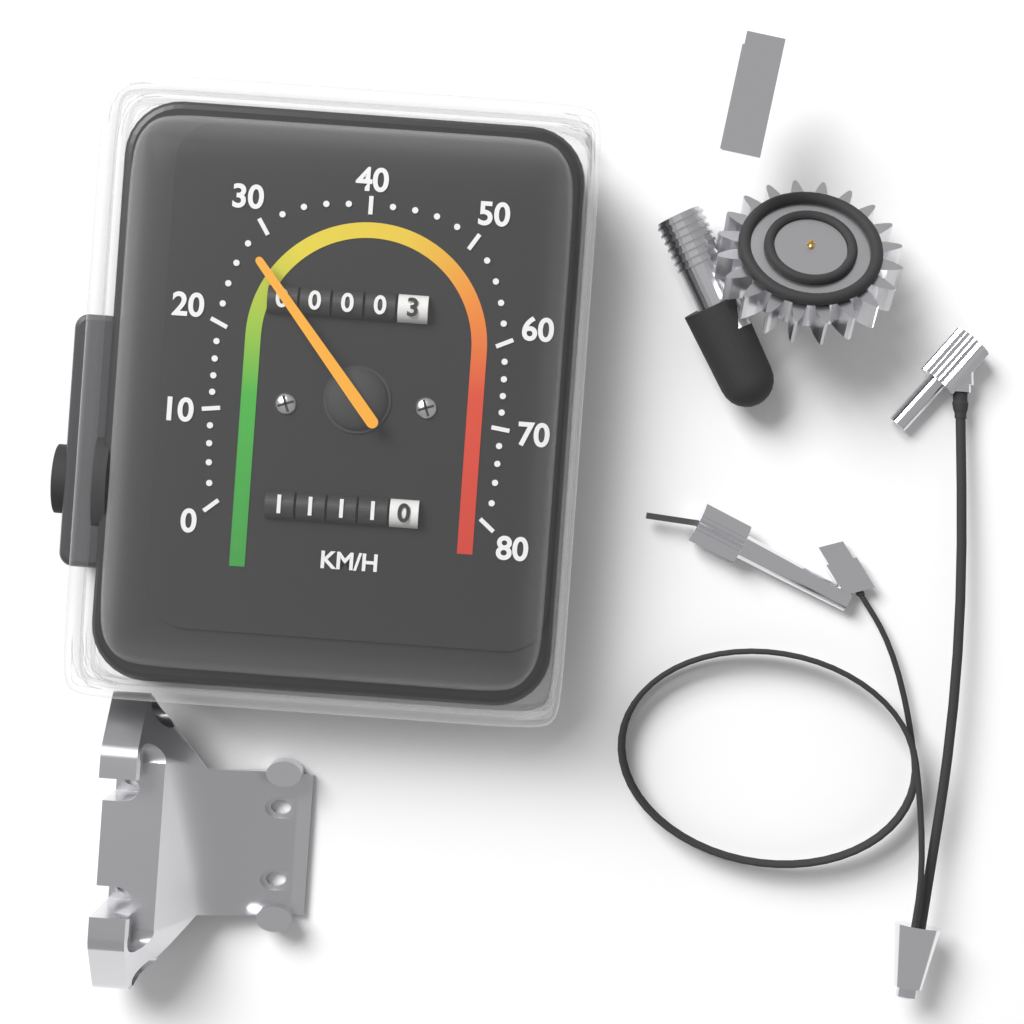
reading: 28 km/h
